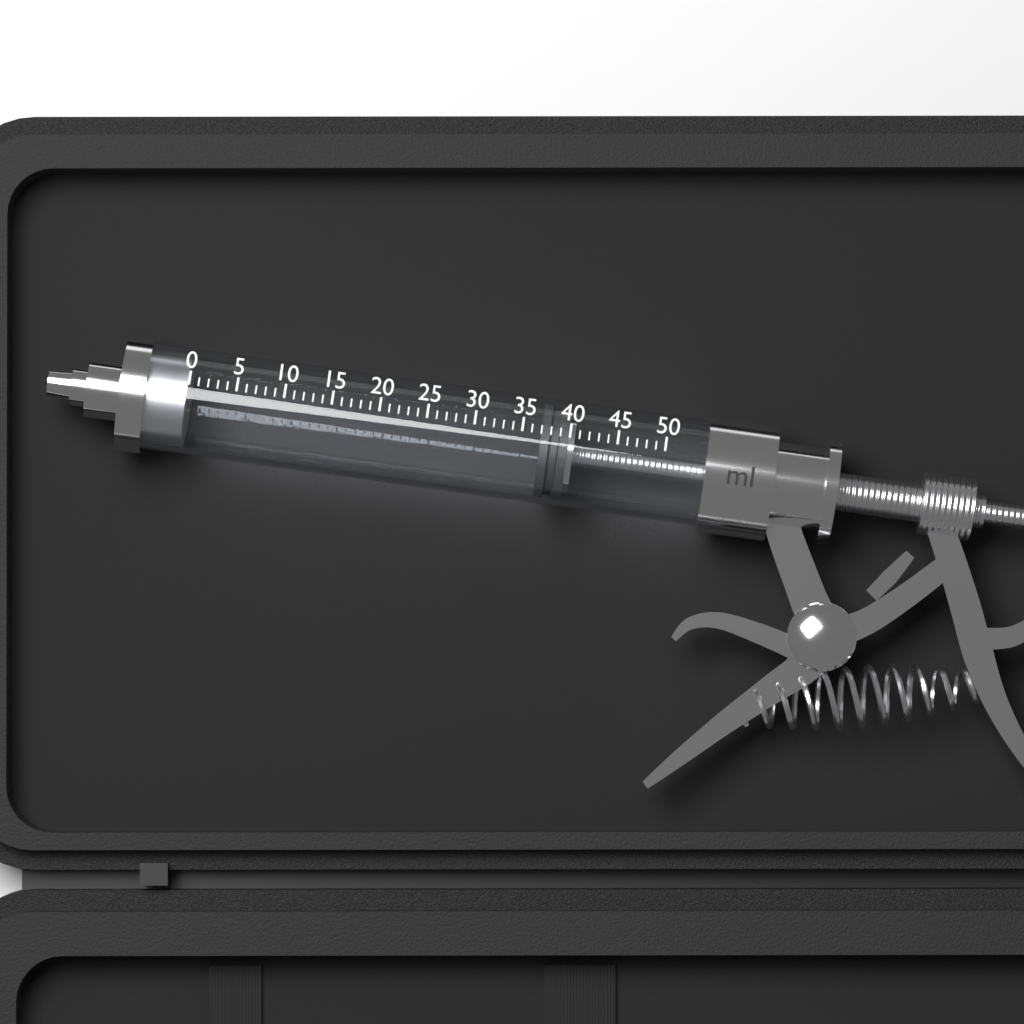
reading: 37 ml
